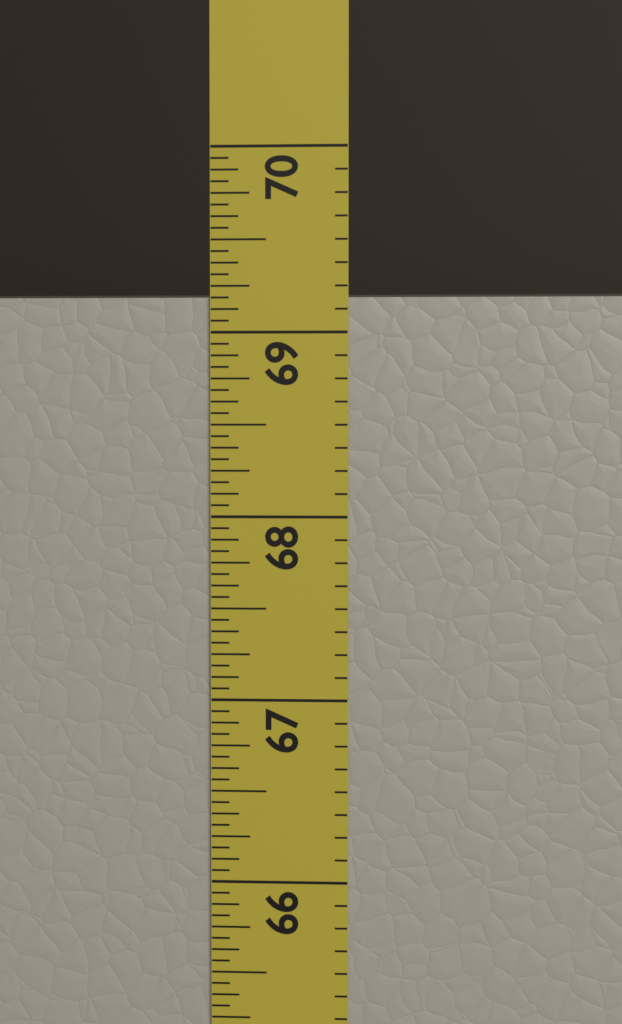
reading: 69.1875 in
